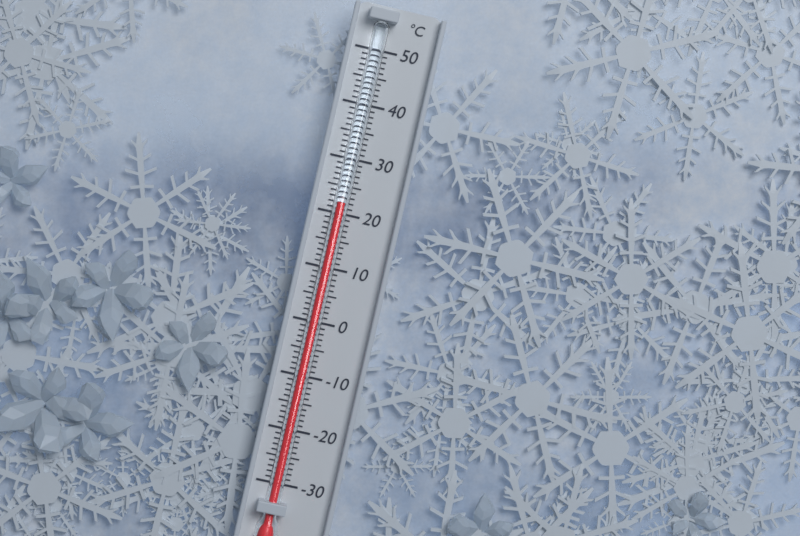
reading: 22 °C
